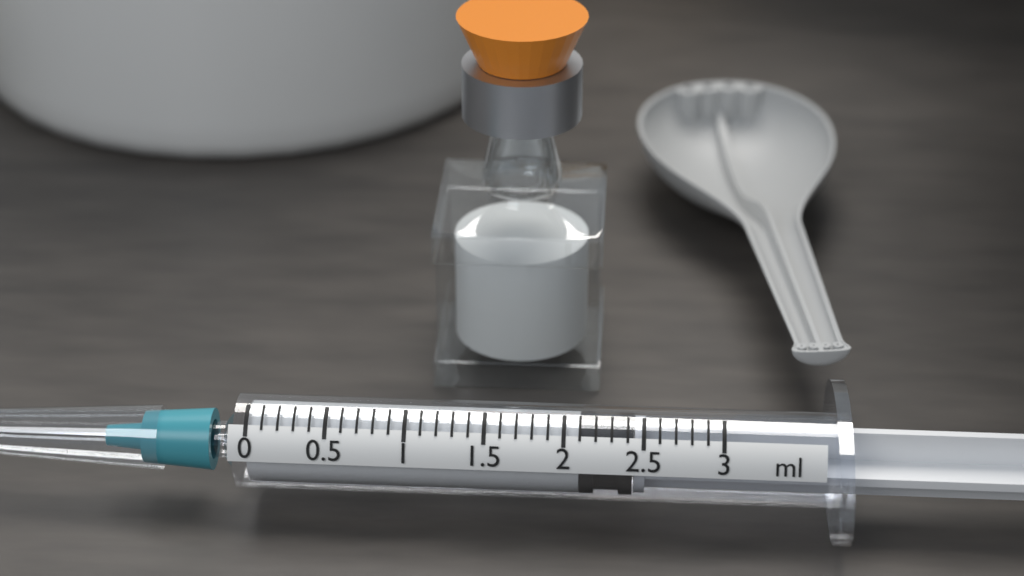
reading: 2.1 ml
